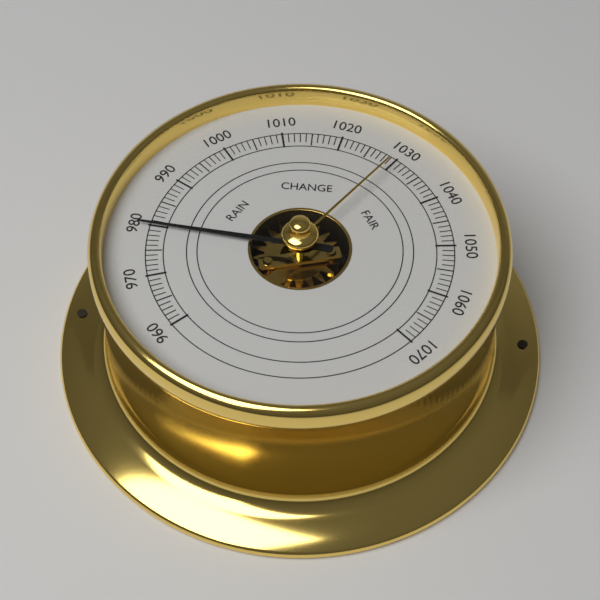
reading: 980 (no unit)
